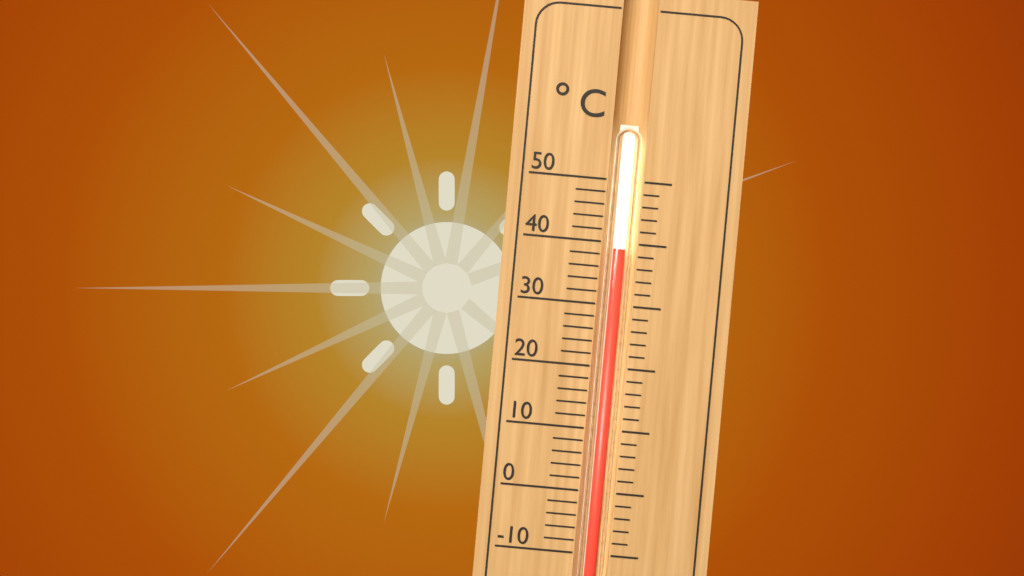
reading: 39 °C
